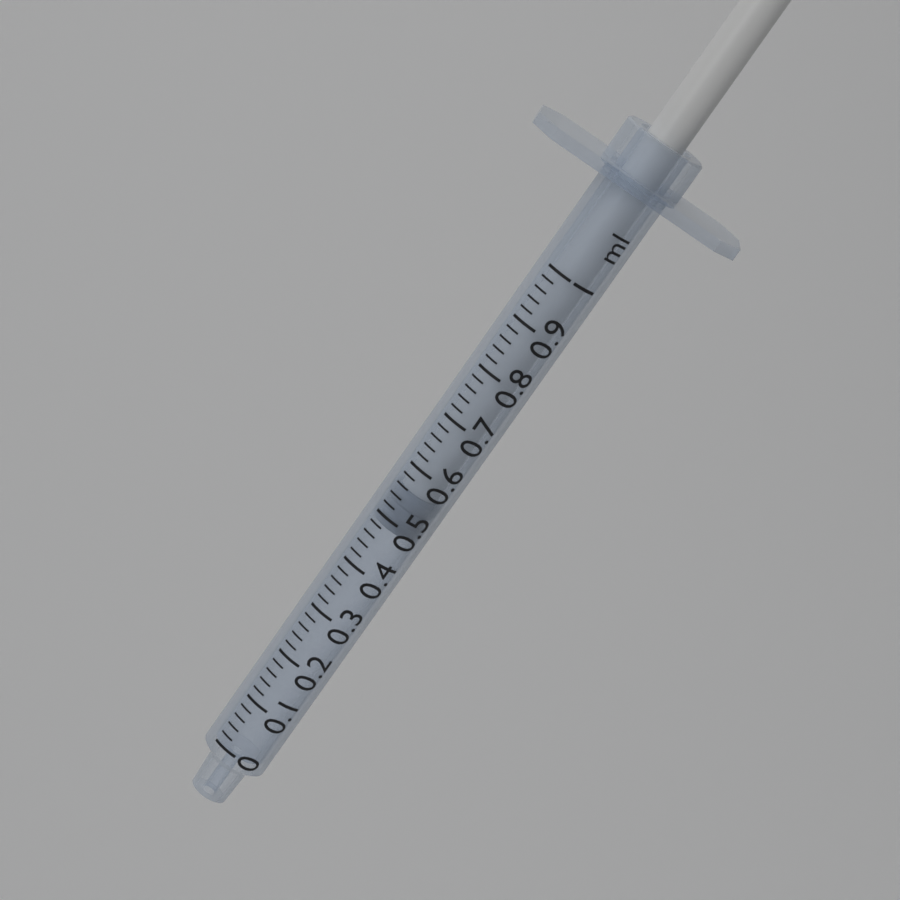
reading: 0.48 ml
